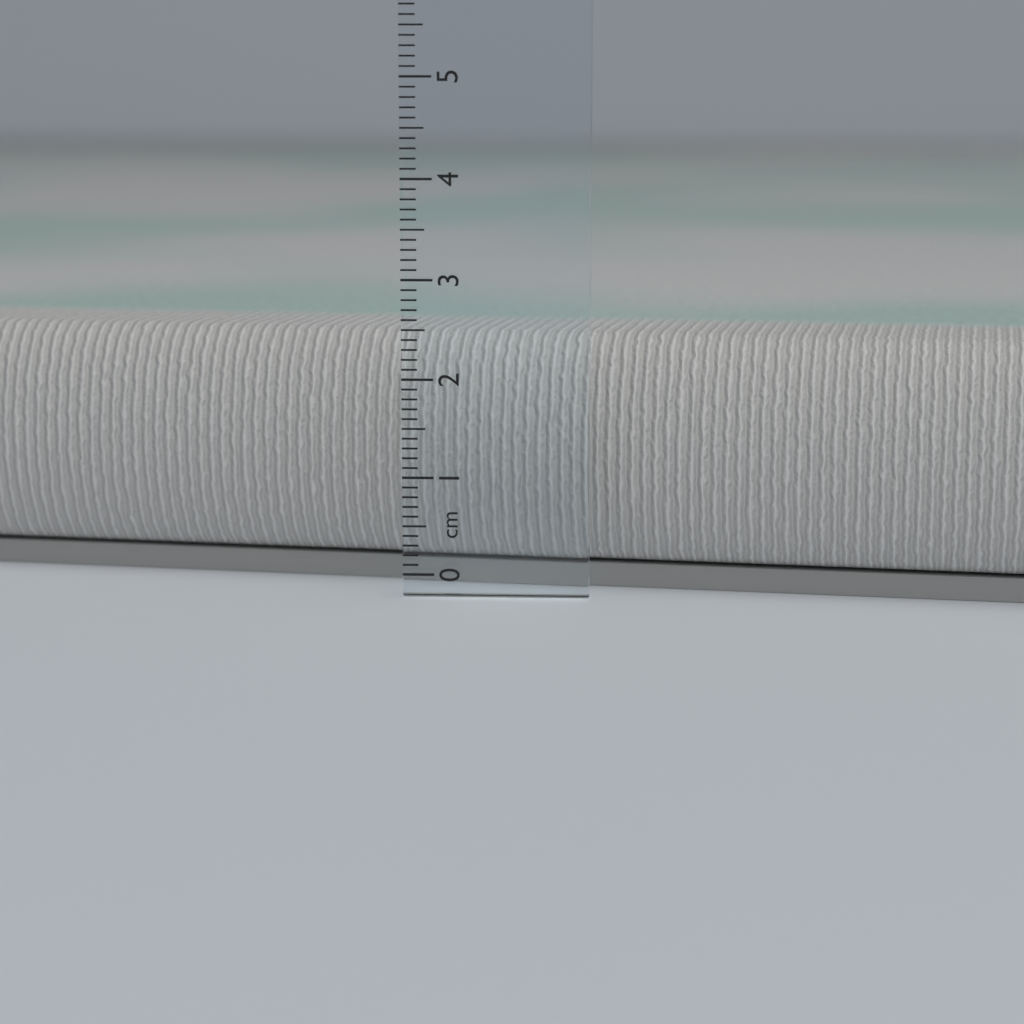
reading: 2.4 cm
